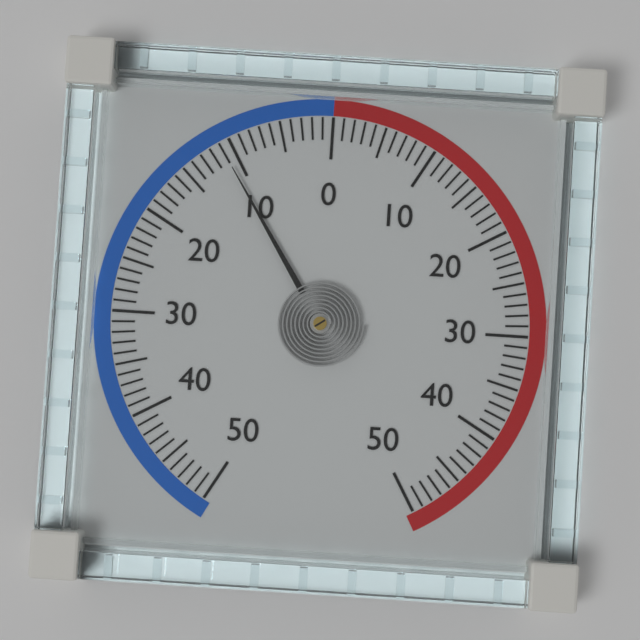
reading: -11 (no unit)
